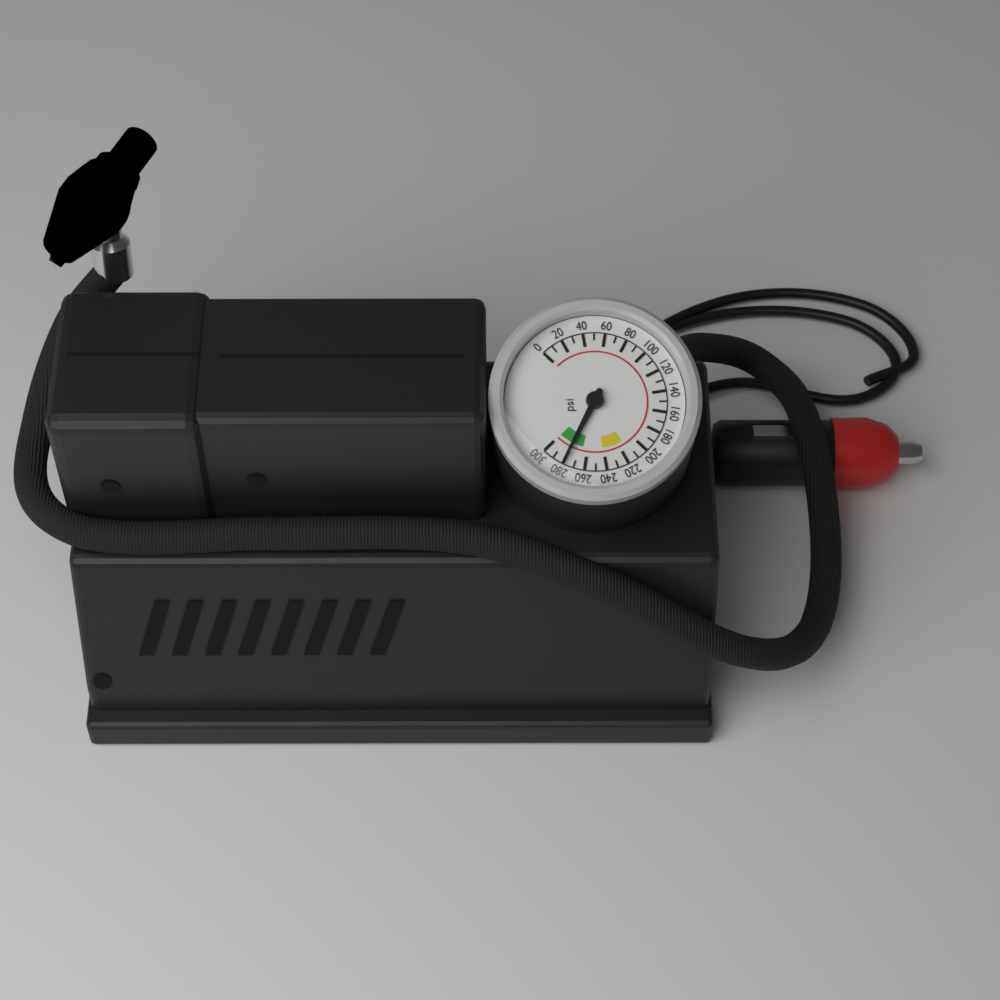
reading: 280 psi
